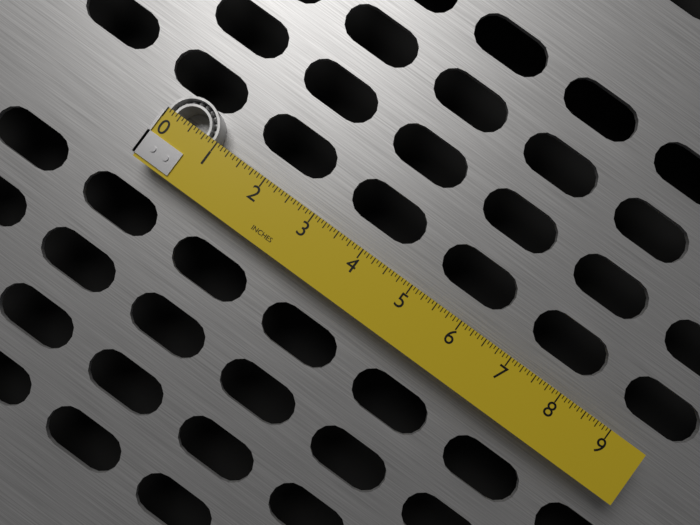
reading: 0.9375 in
